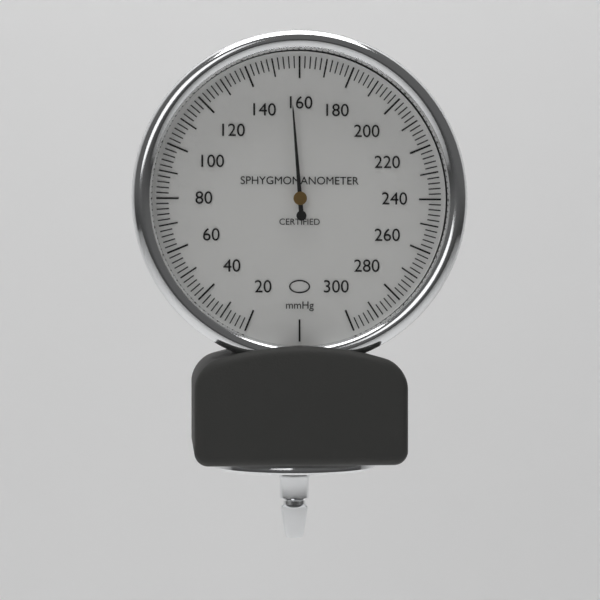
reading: 156 mmHg
